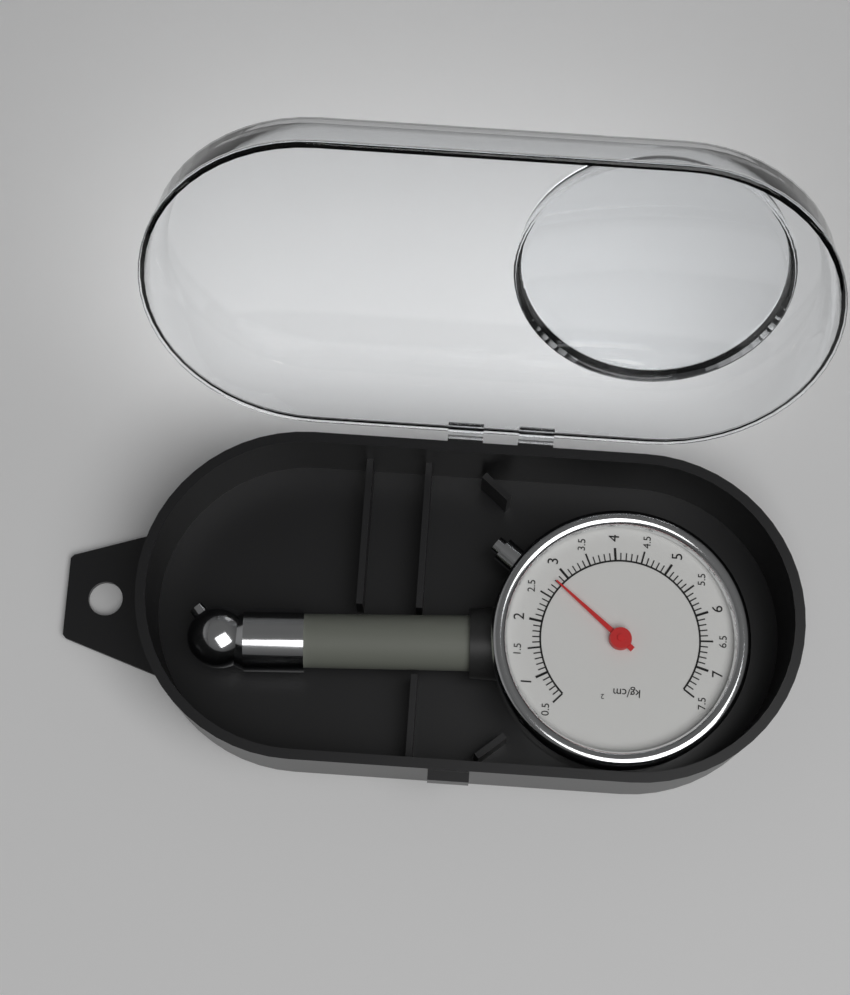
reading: 2.8 kg/cm²
